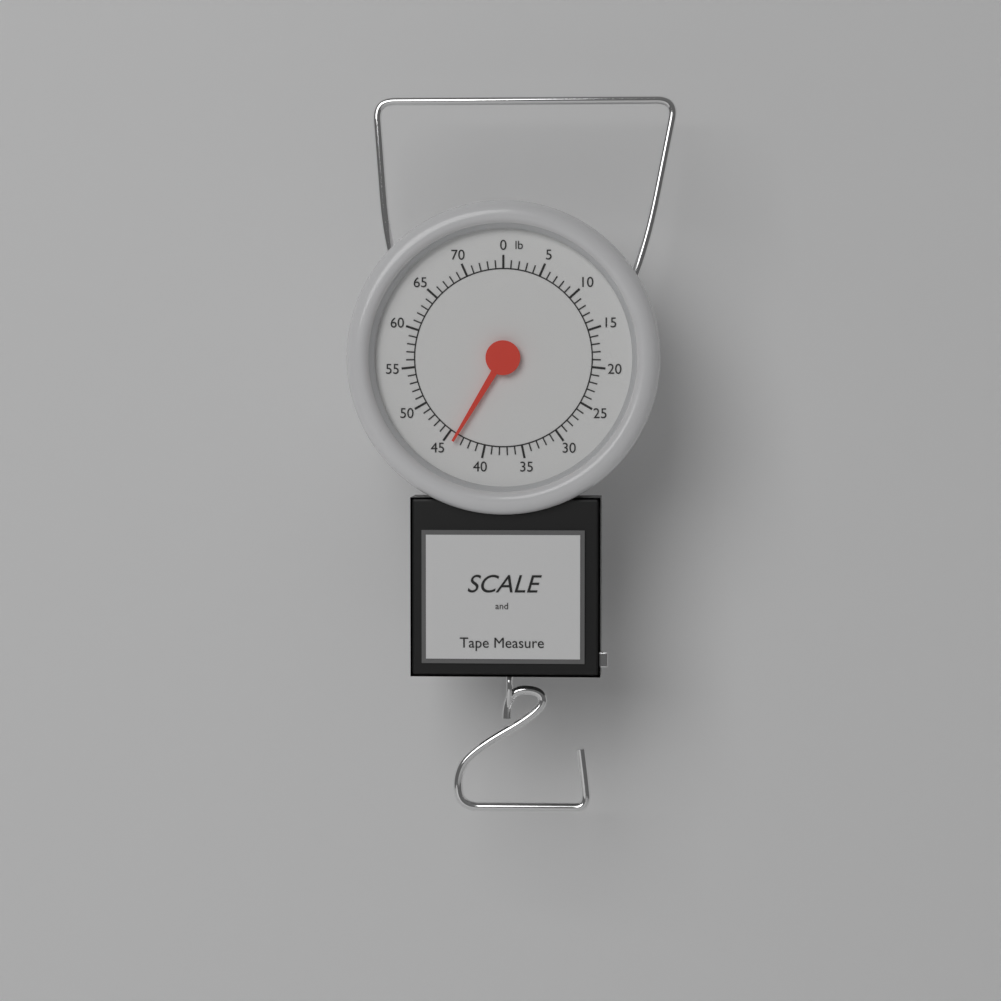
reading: 44 lb
